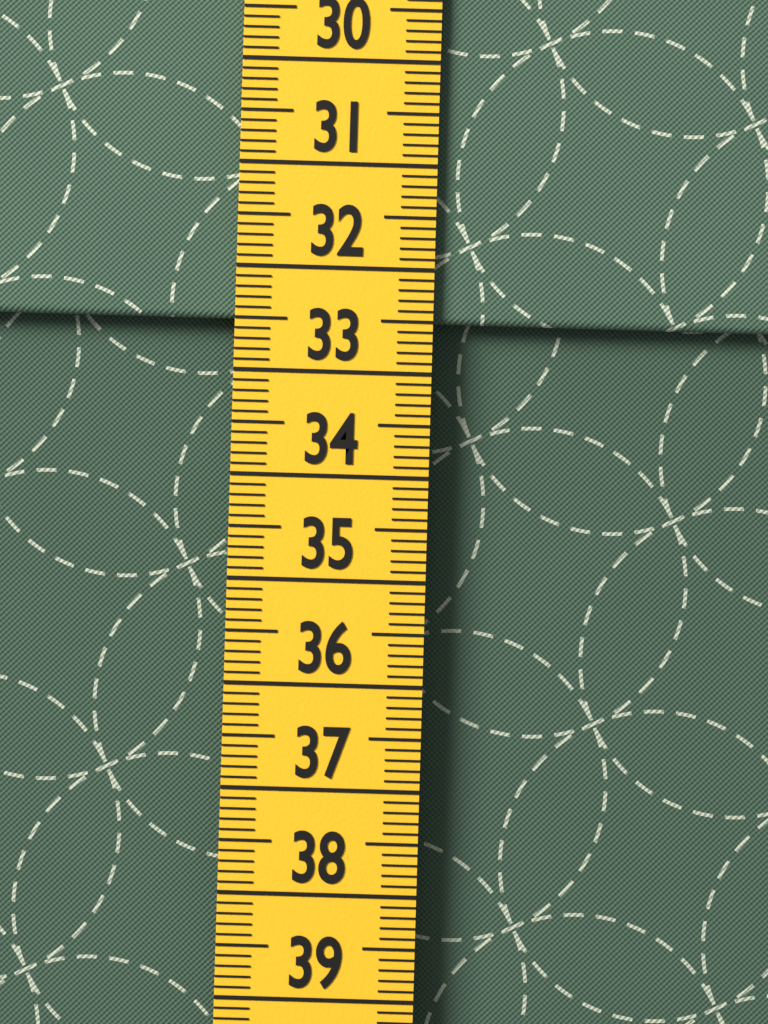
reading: 32.5 cm
